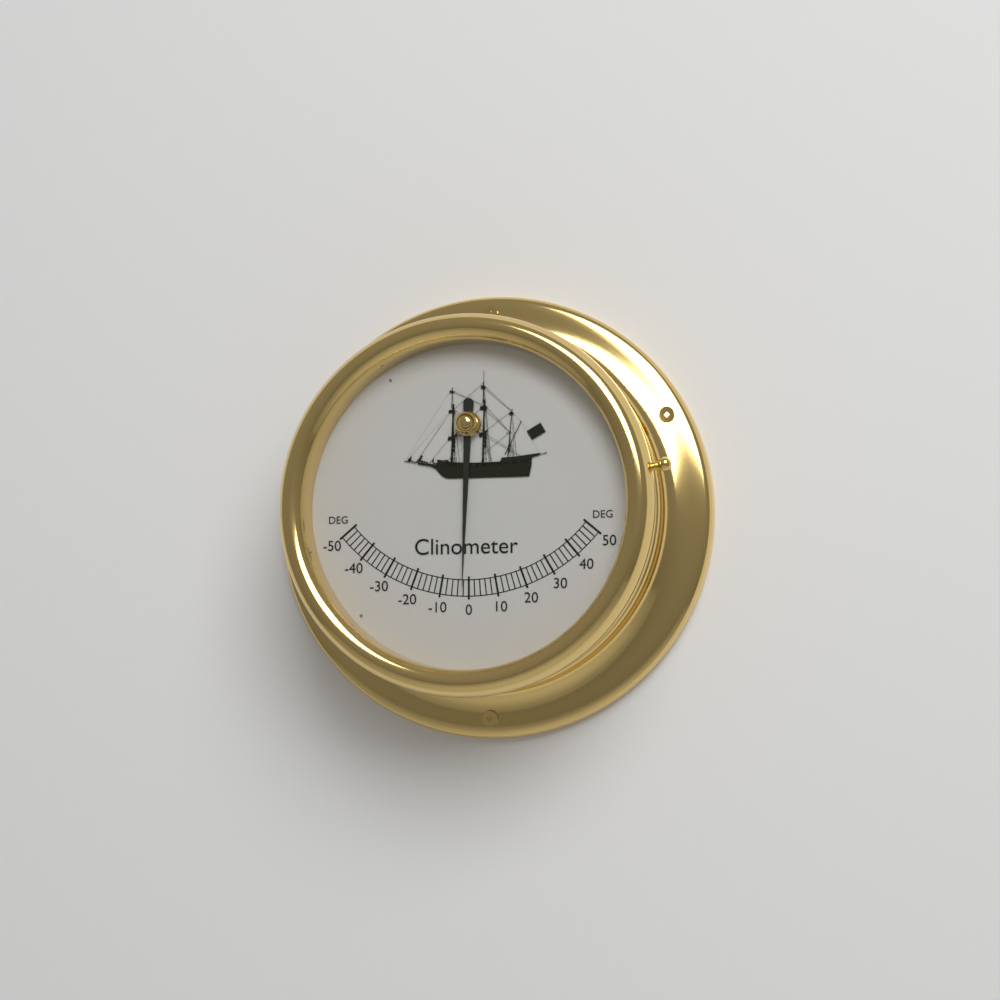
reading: -2 deg
